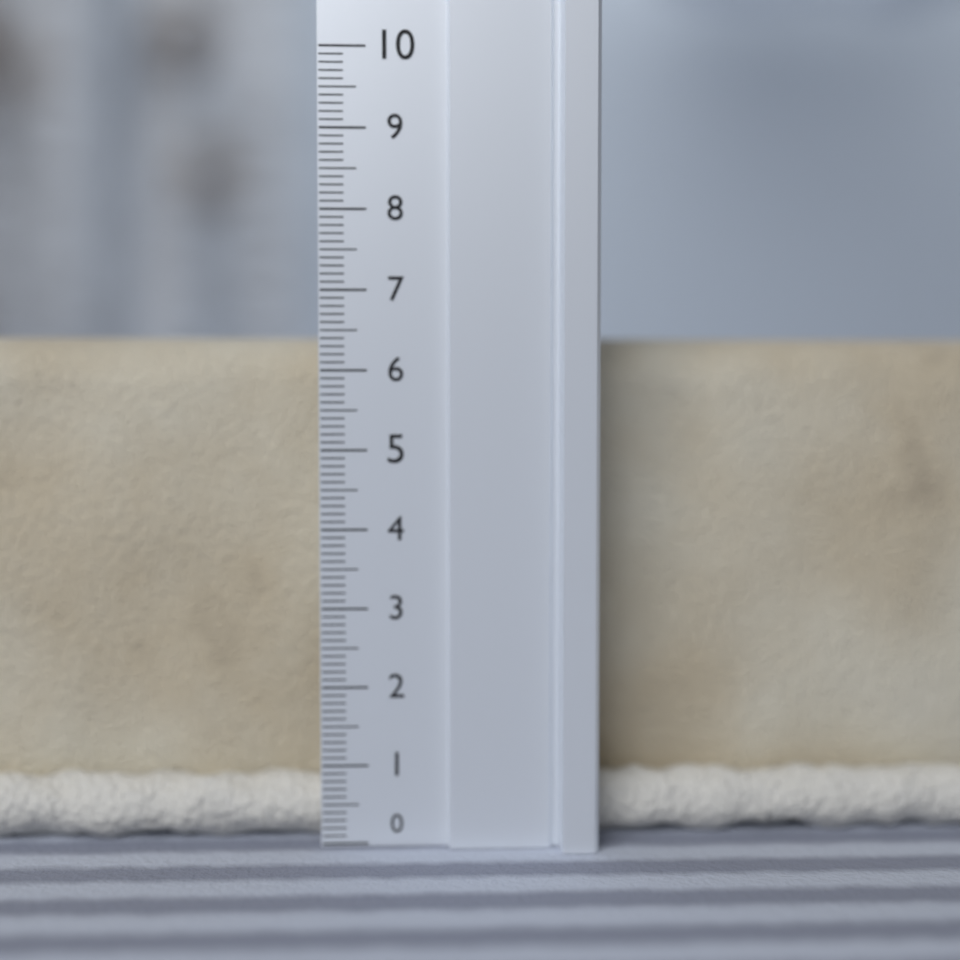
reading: 6.5 (no unit)
